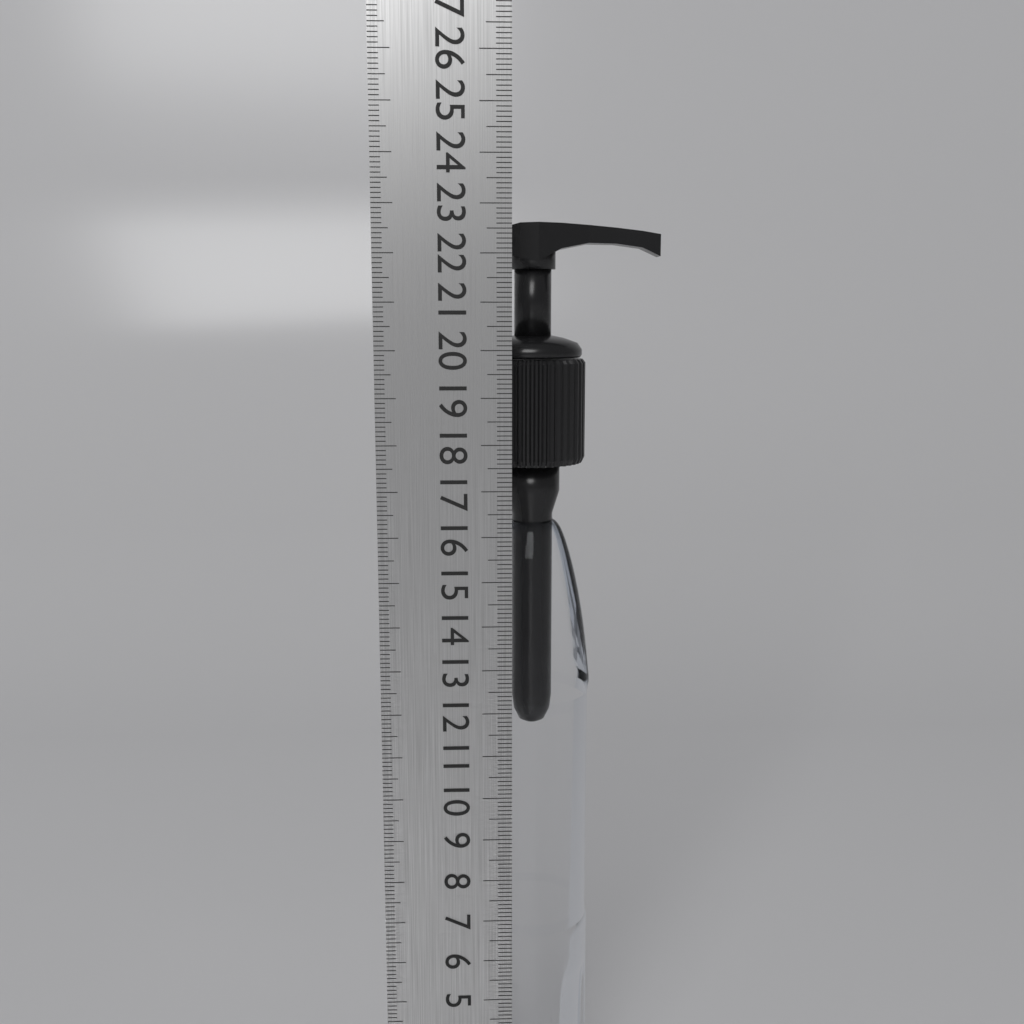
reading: 22.7 cm
